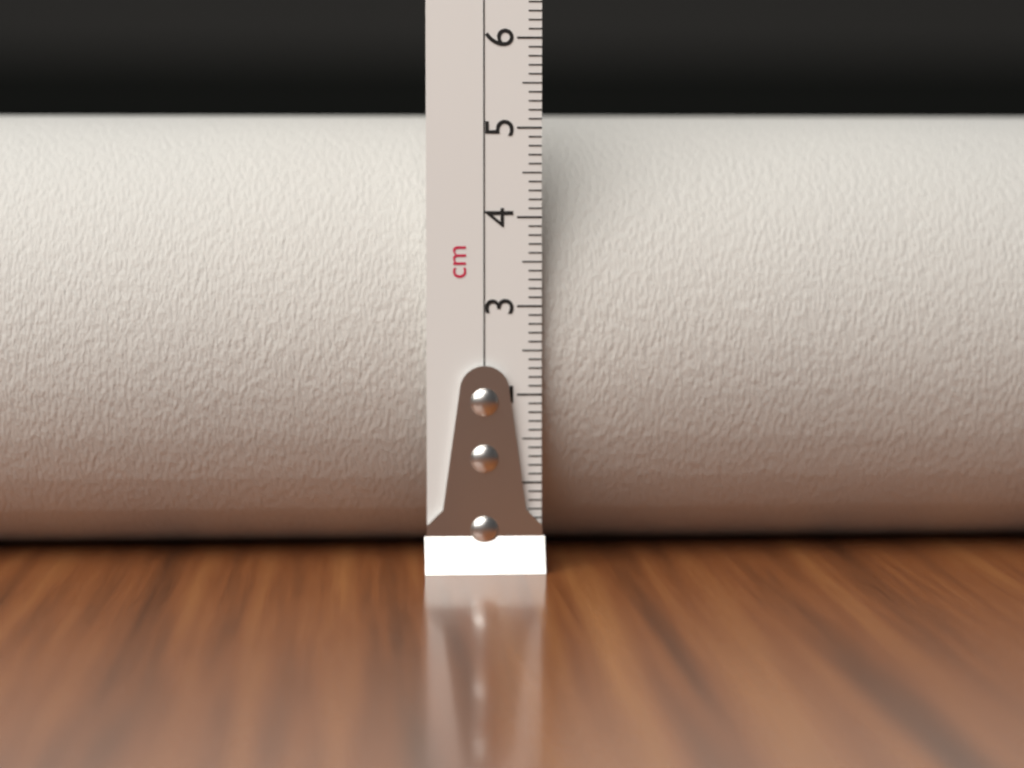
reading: 5.2 cm
